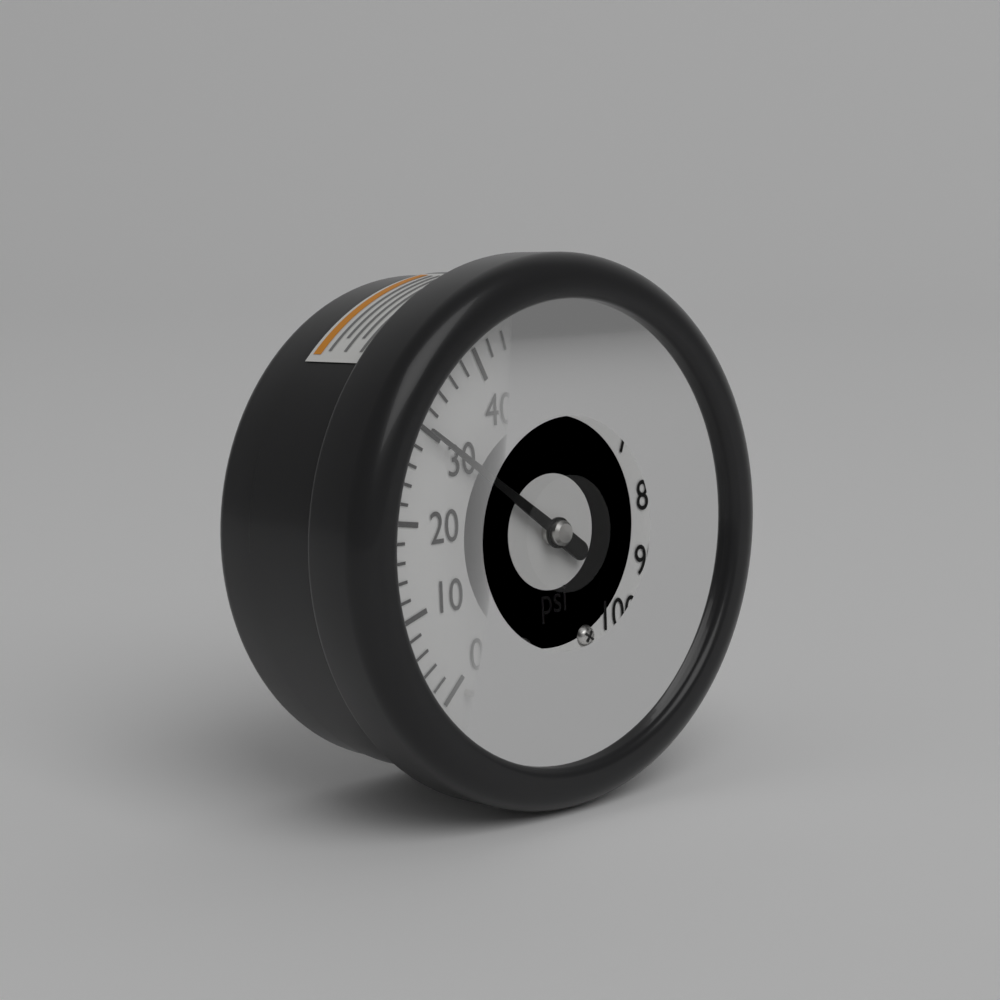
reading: 30 psi
